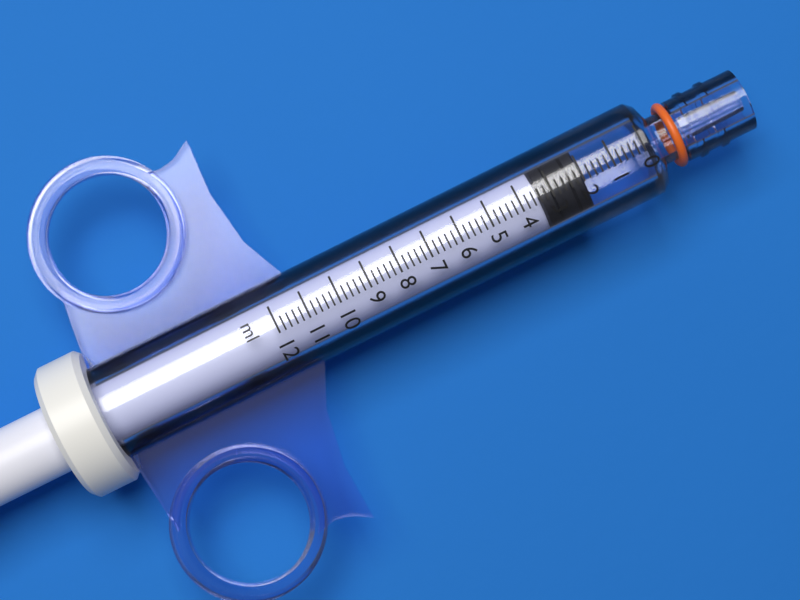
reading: 2.0 ml
